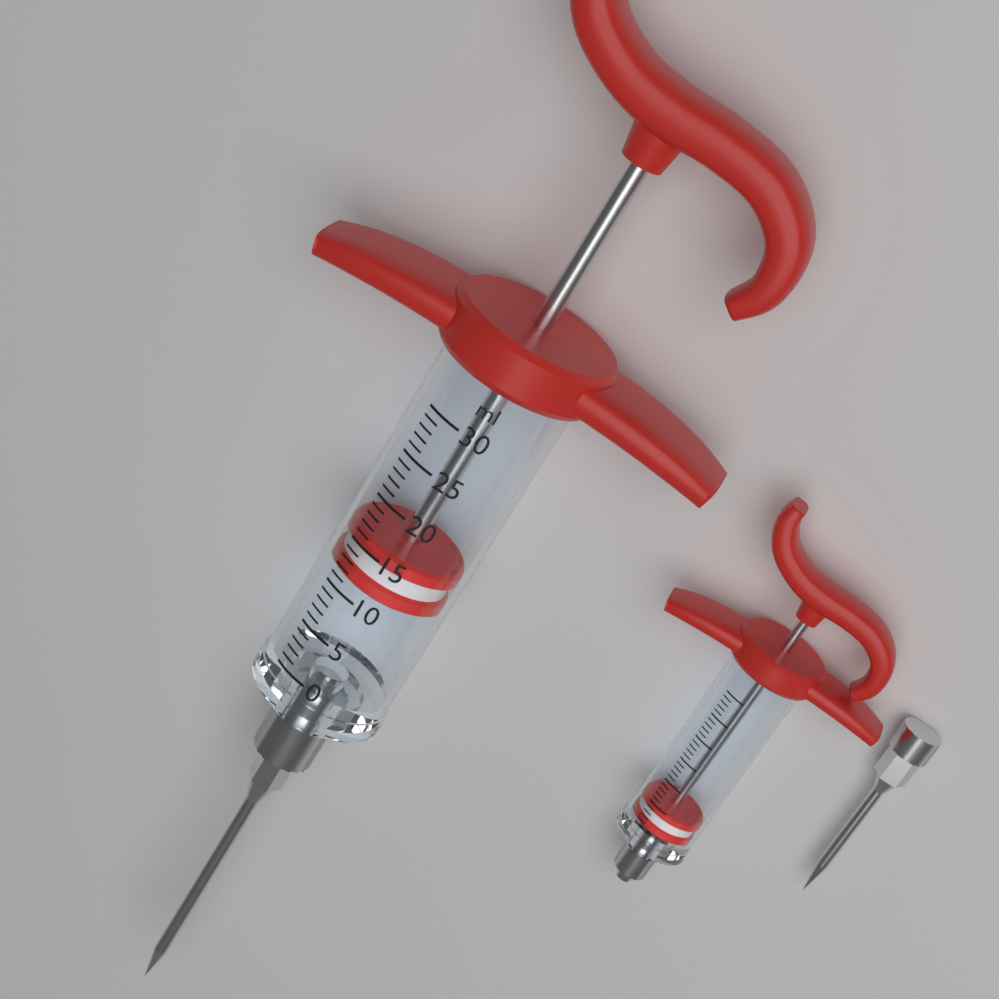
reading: 11 ml
